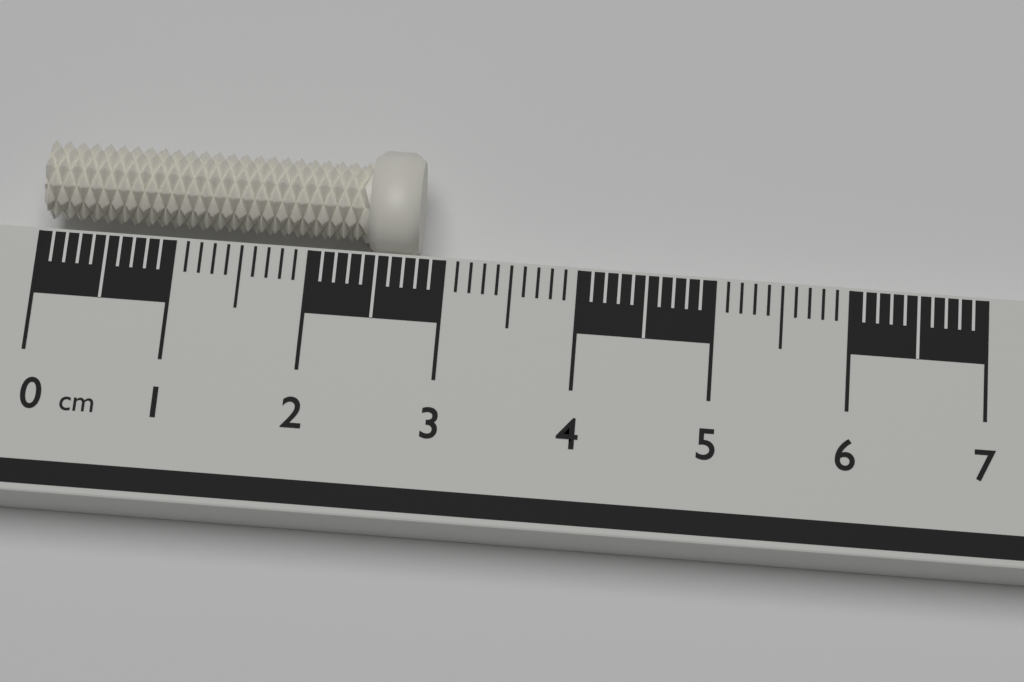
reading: 2.8 cm
